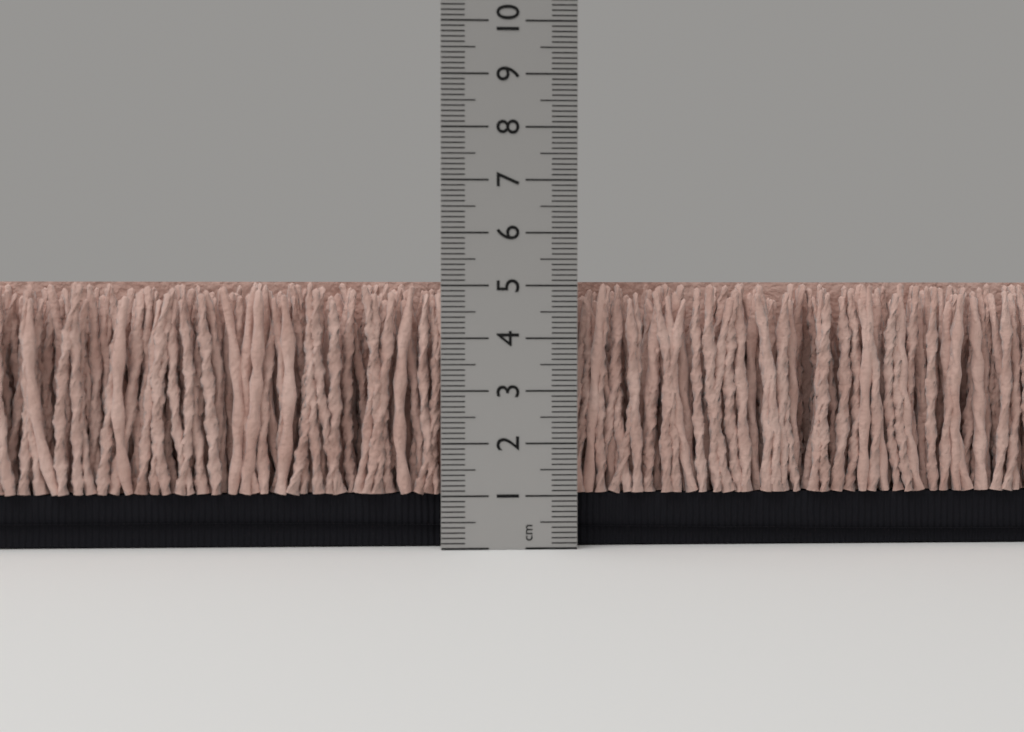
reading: 5.1 cm
